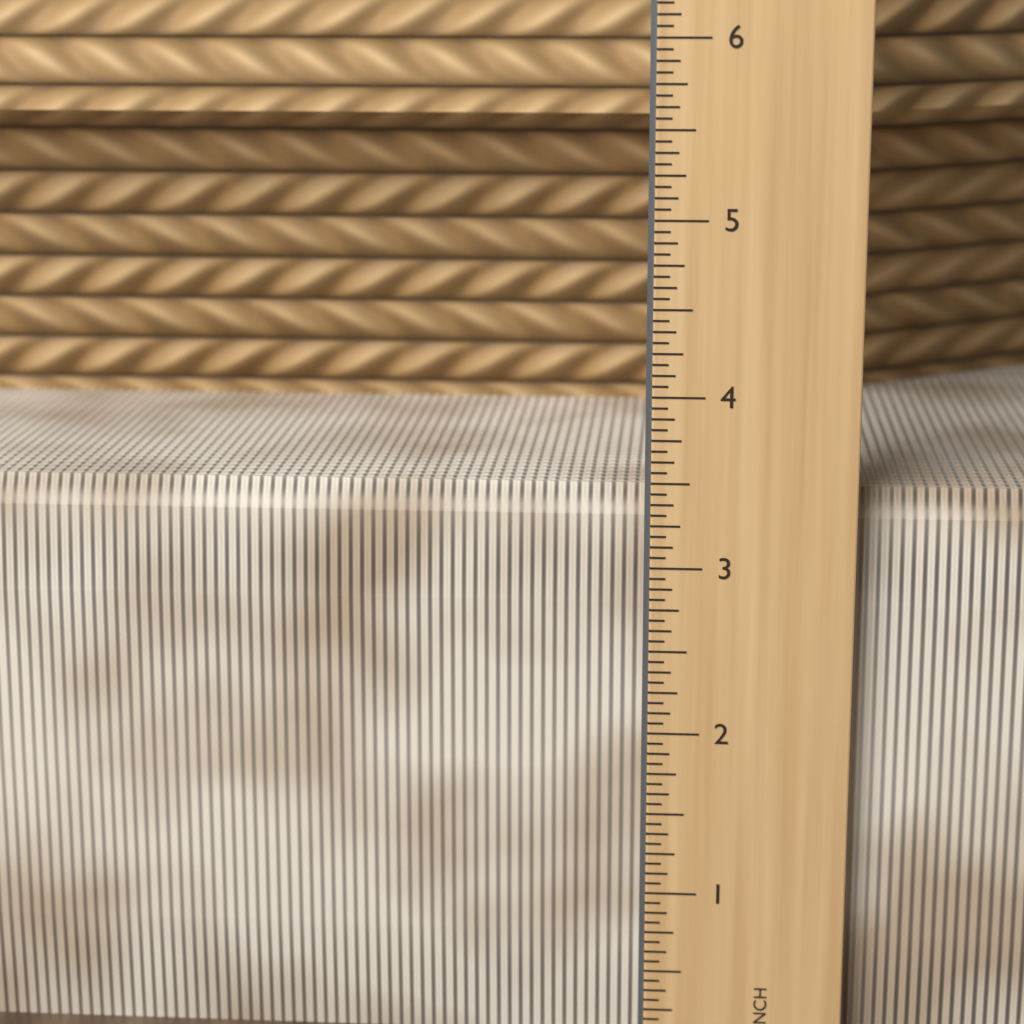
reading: 3.4375 in
